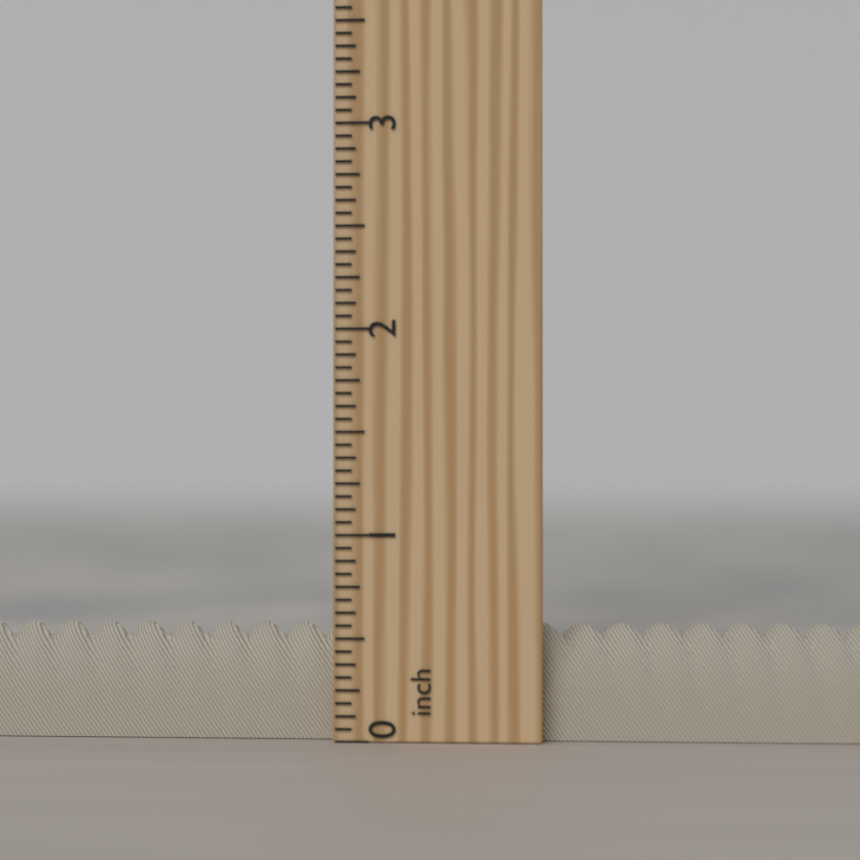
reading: 0.5625 inch
